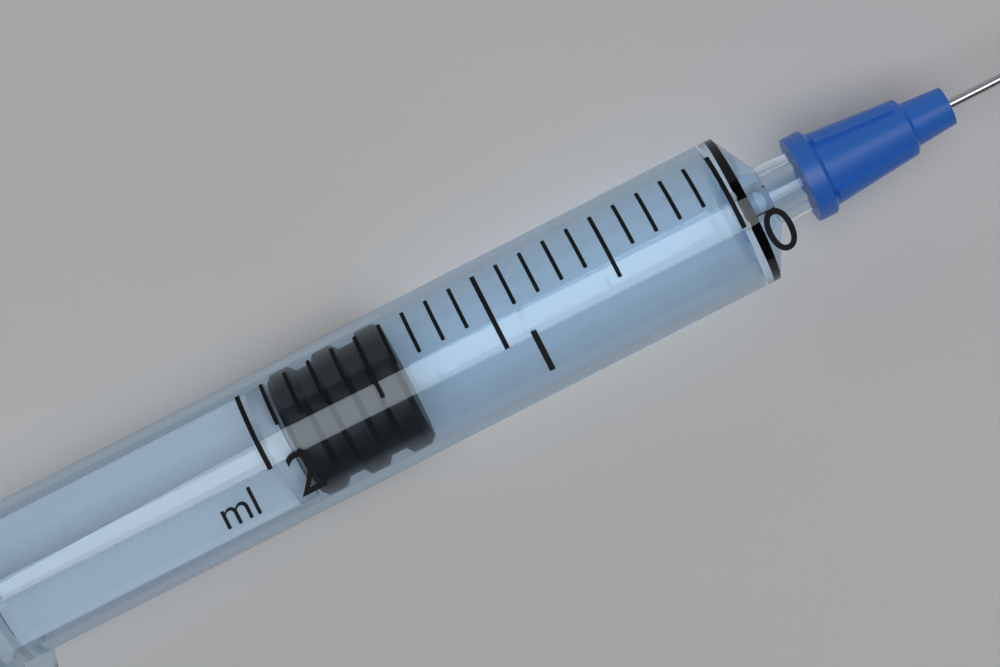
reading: 1.4 ml
